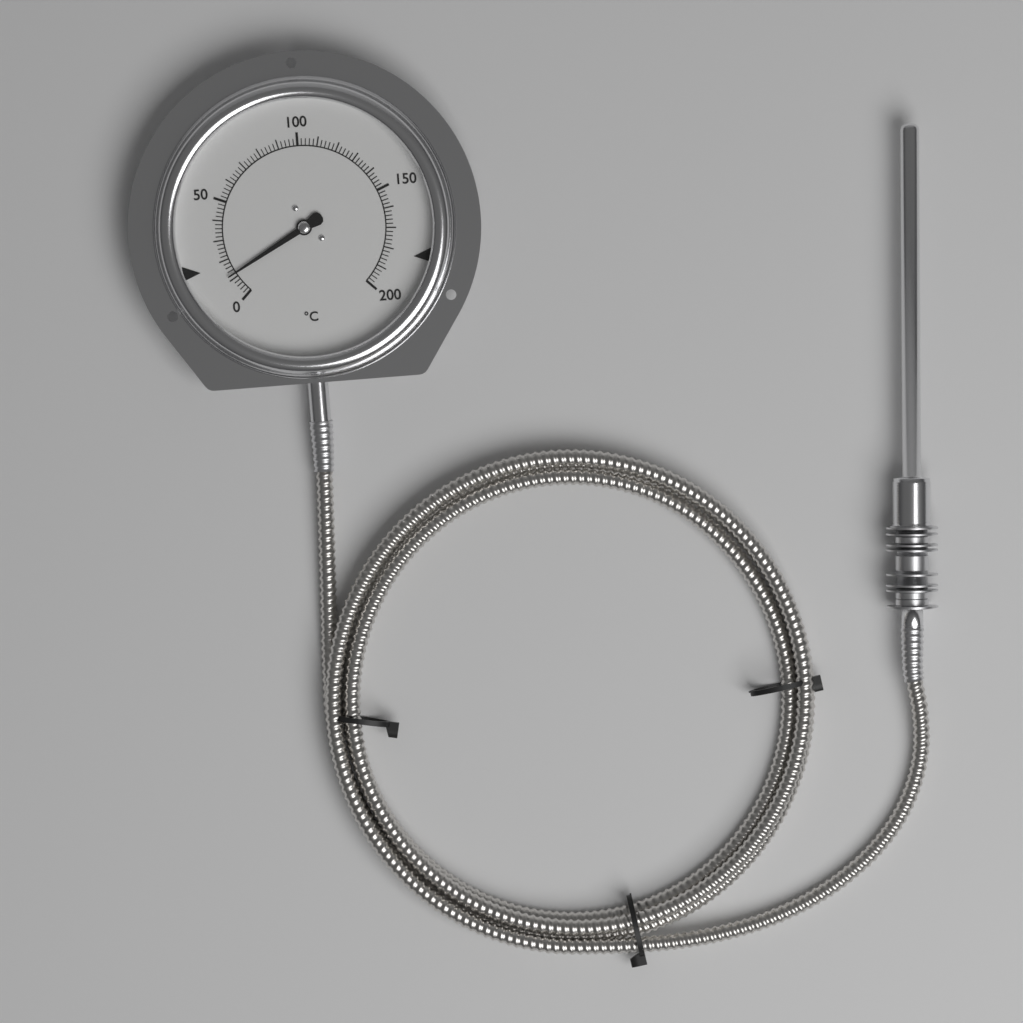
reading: 12 °C
